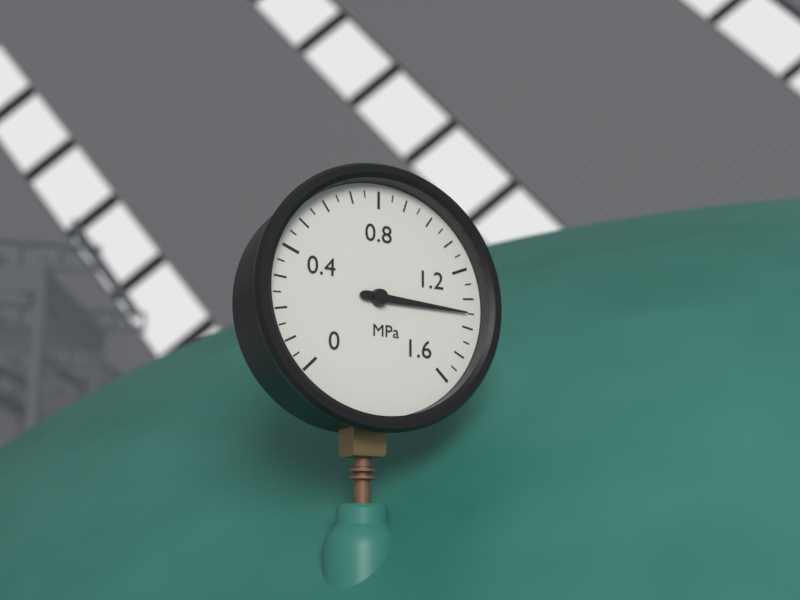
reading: 1.35 MPa
